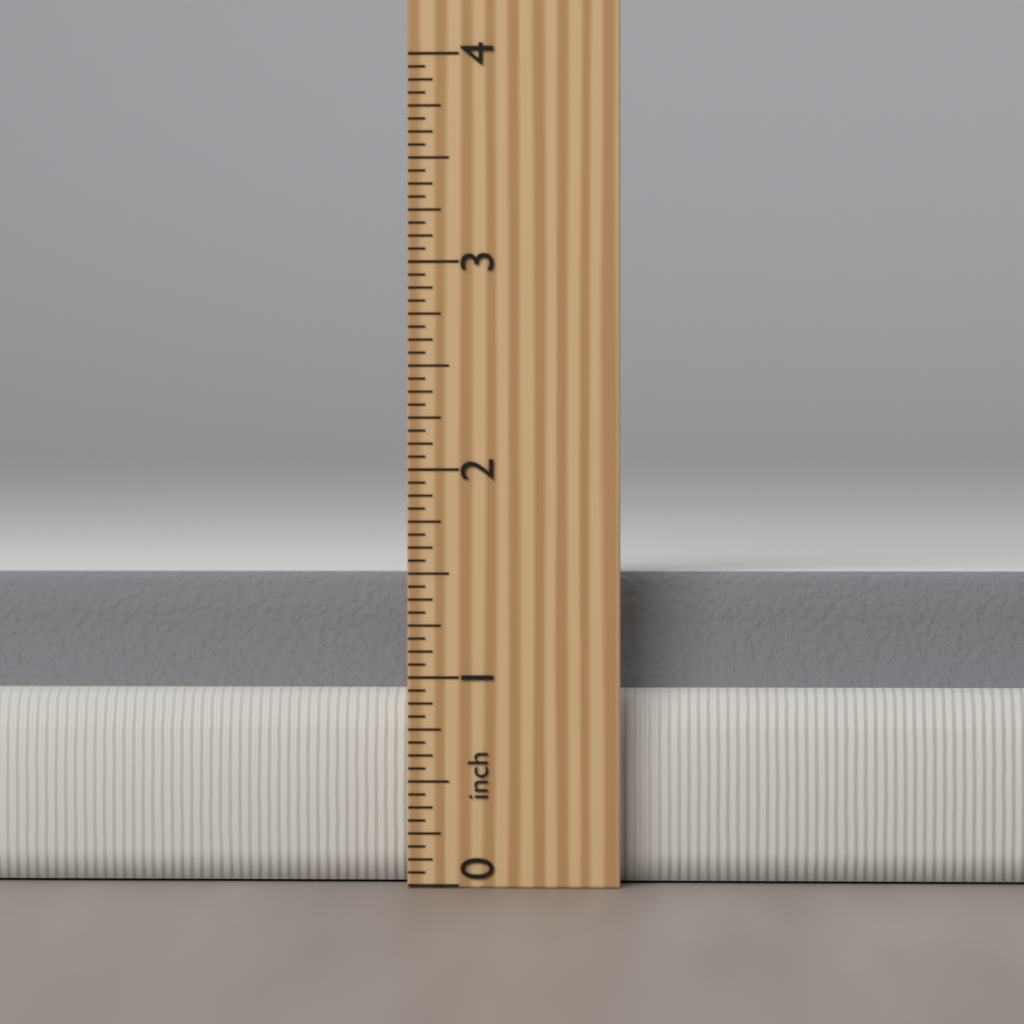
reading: 1.5000 inch
